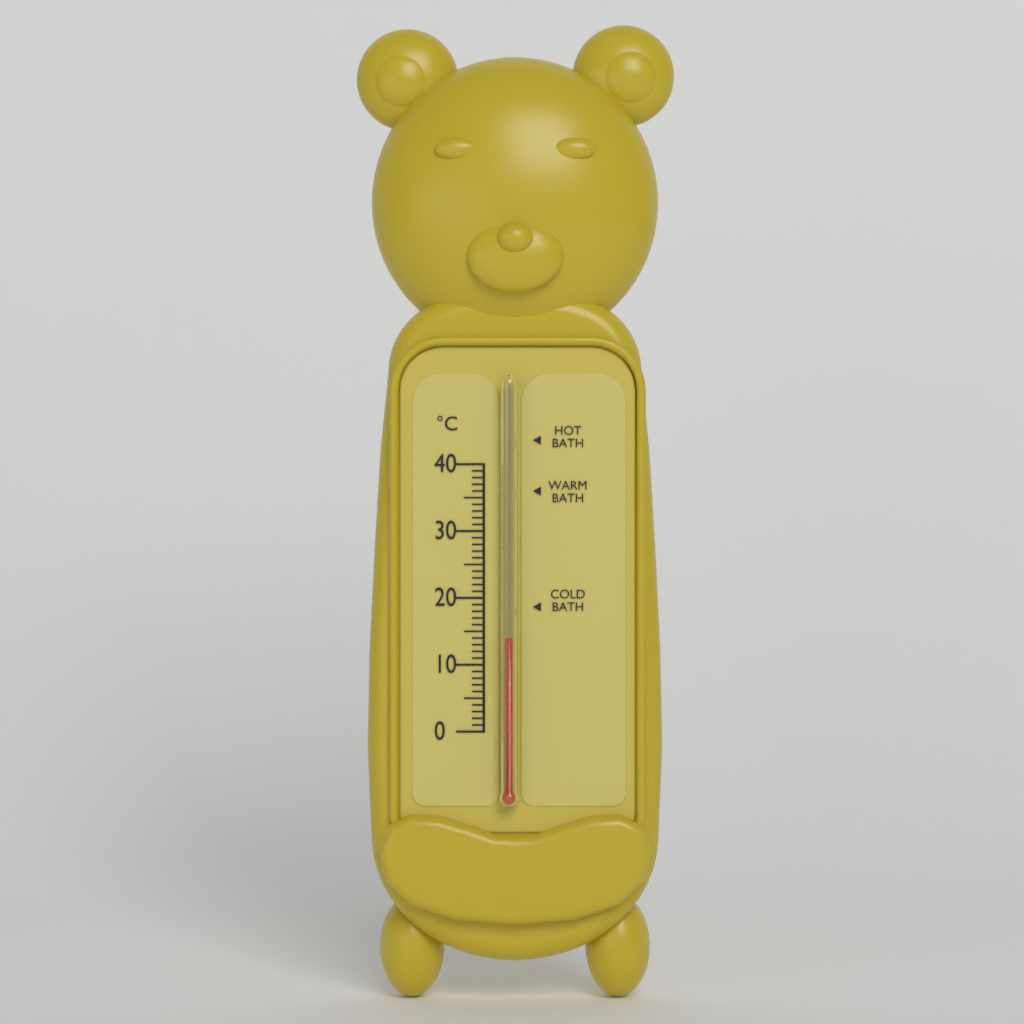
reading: 14 °C
